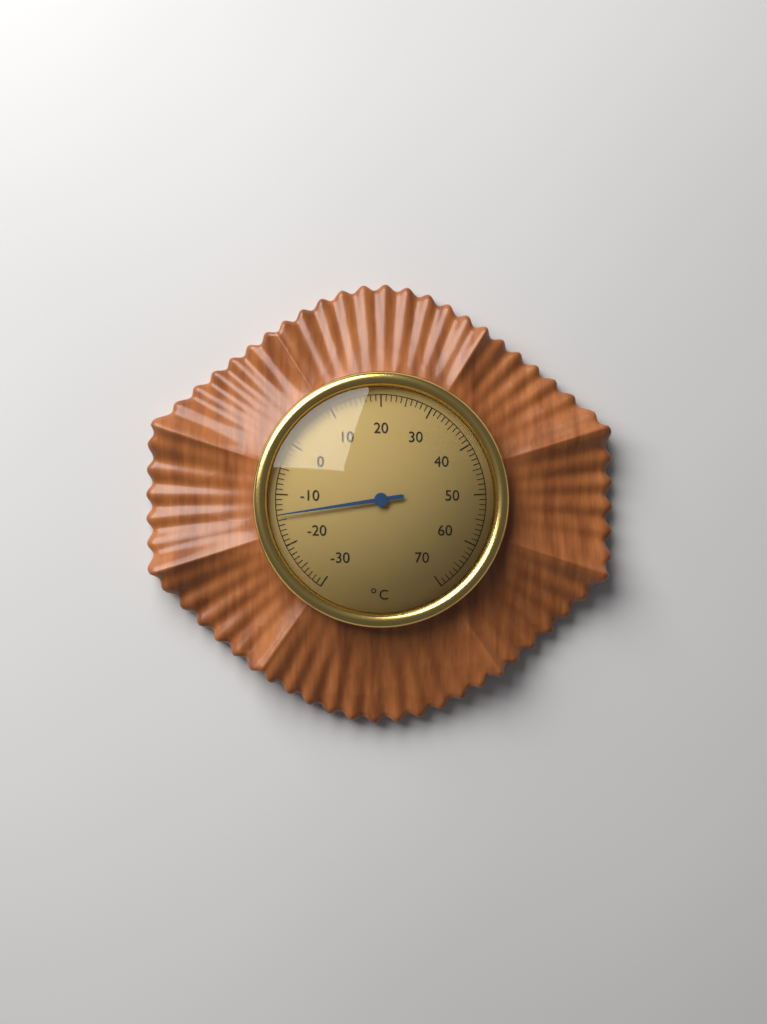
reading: -14 °C
